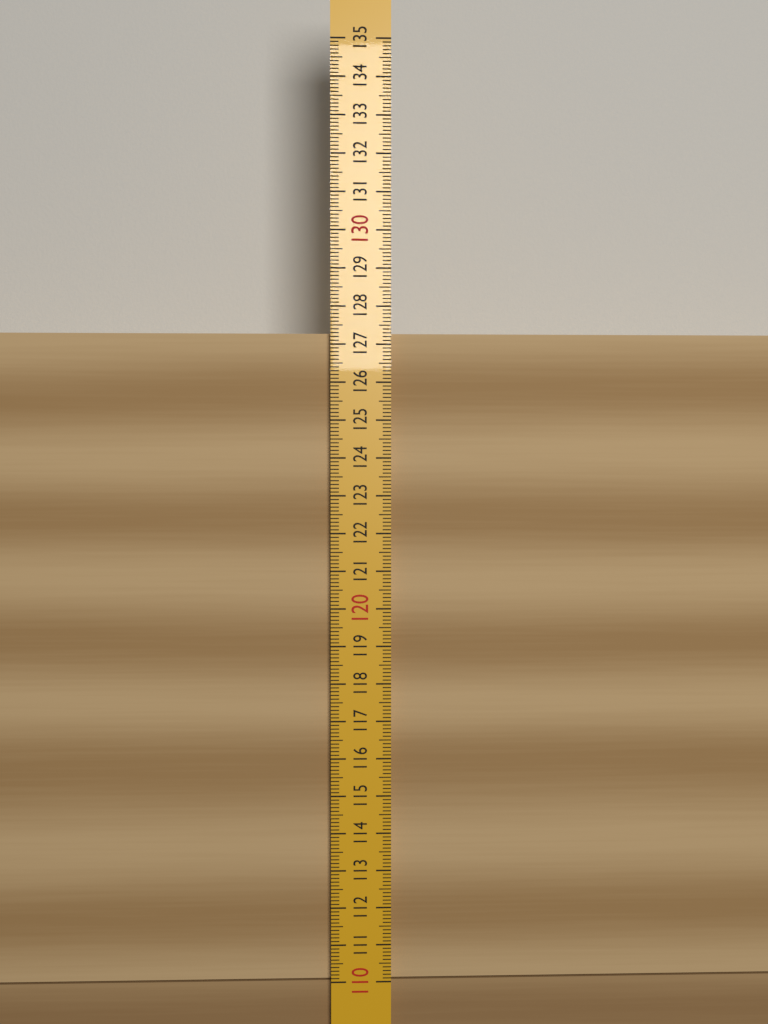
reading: 127.3 (no unit)
